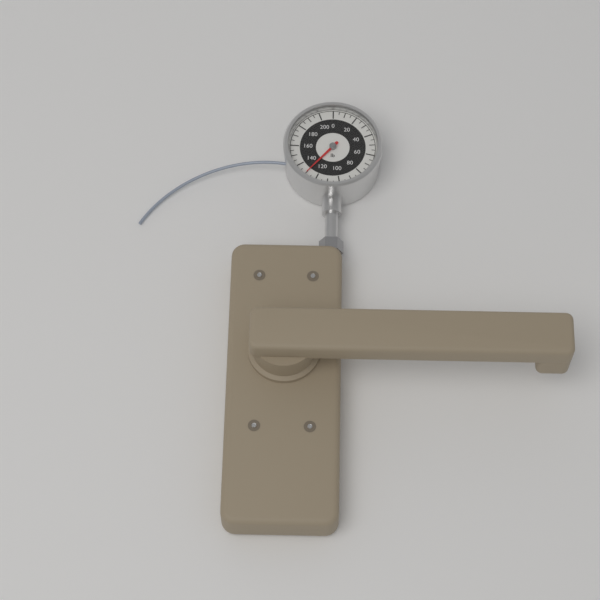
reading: 130 lb
